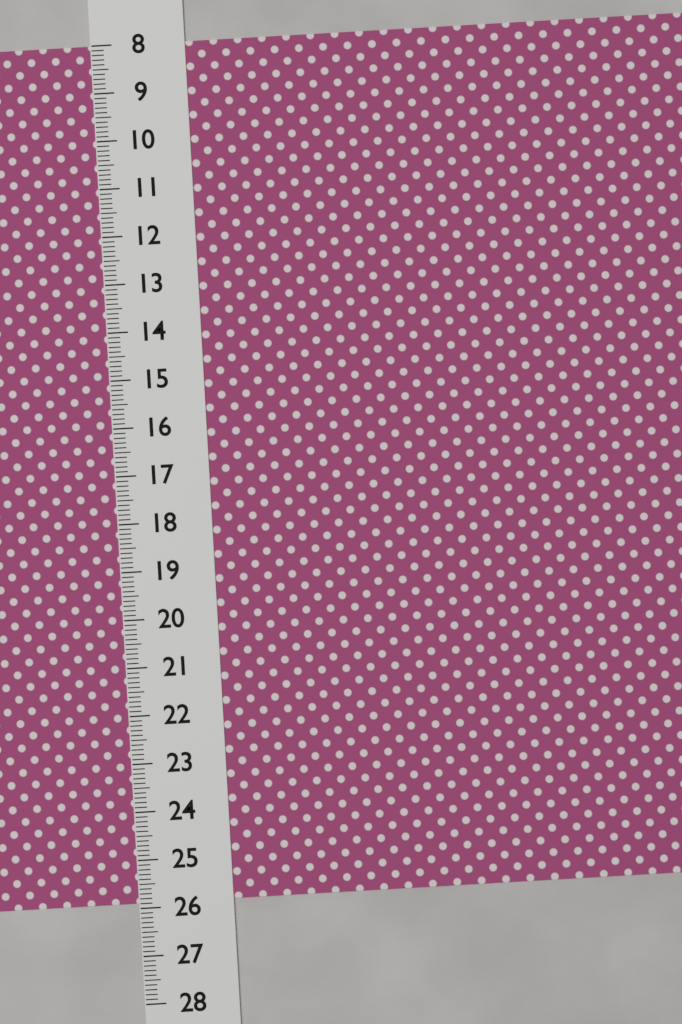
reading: 25.9 (no unit)
